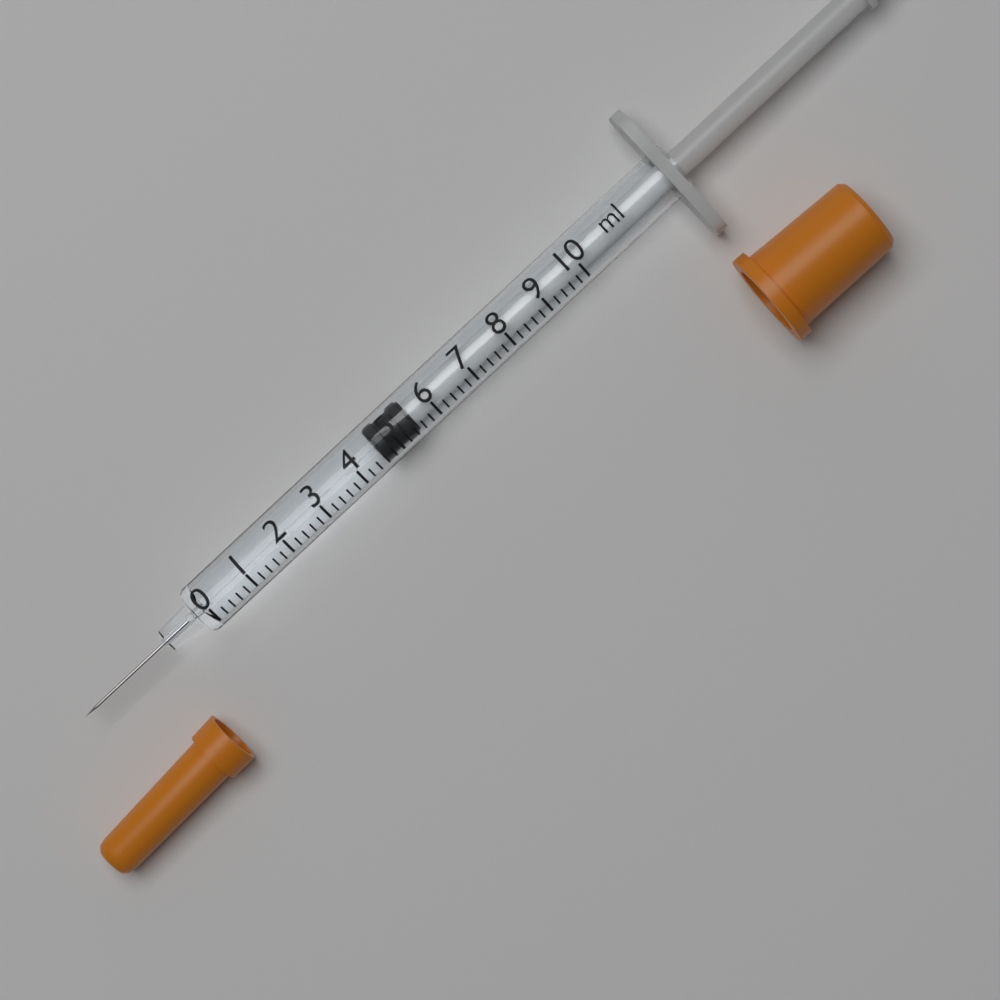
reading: 4.6 ml
